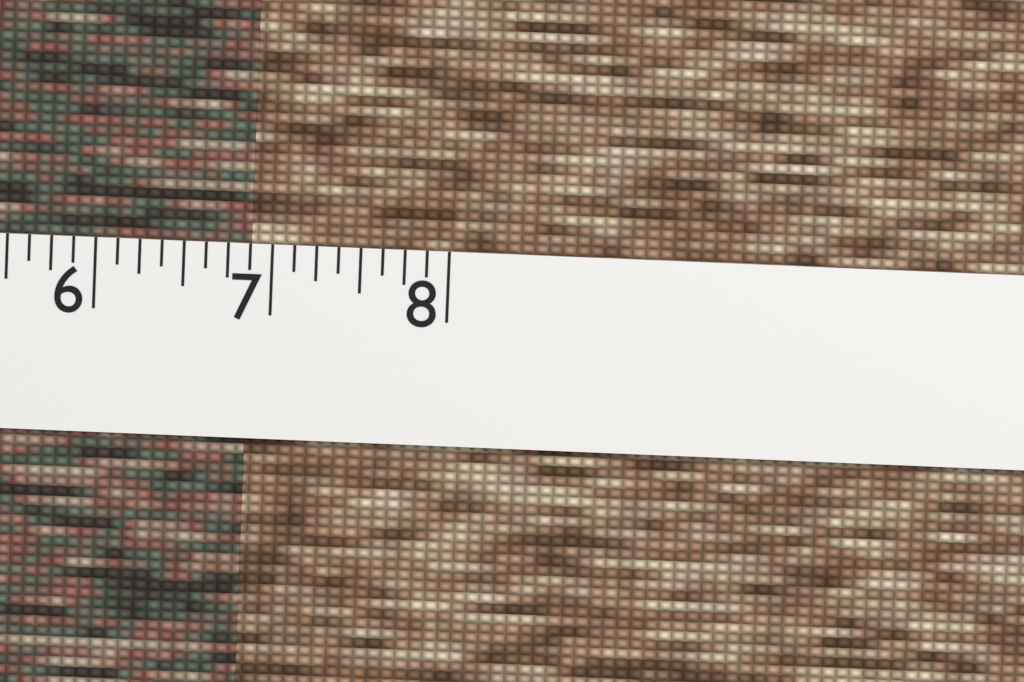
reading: 6.875 (no unit)
